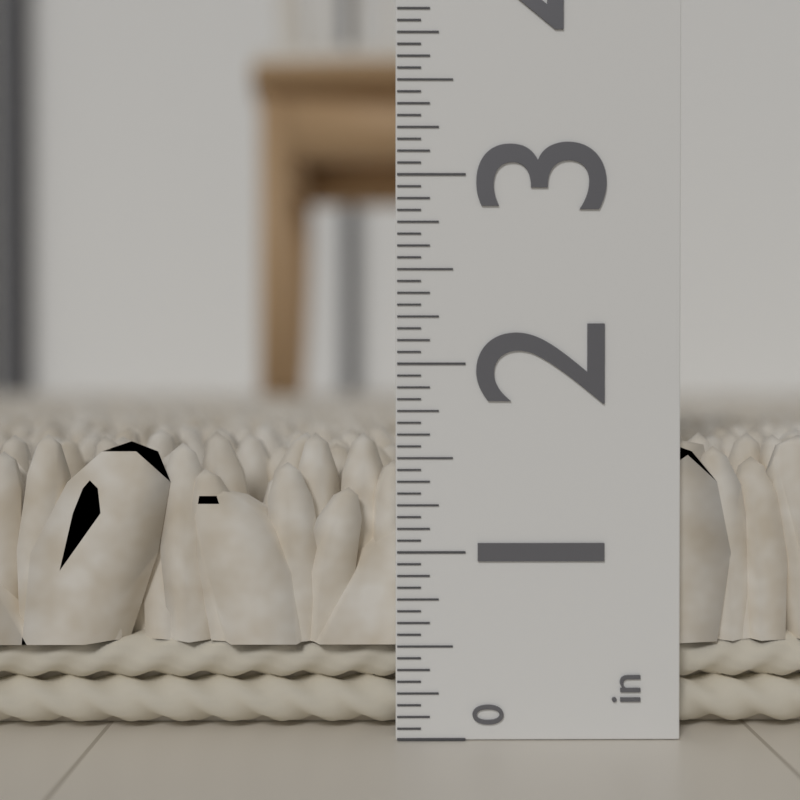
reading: 1.6250 in
